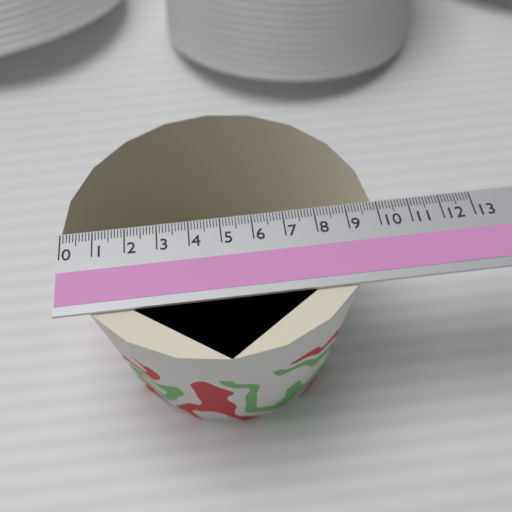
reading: 9.9 (no unit)
